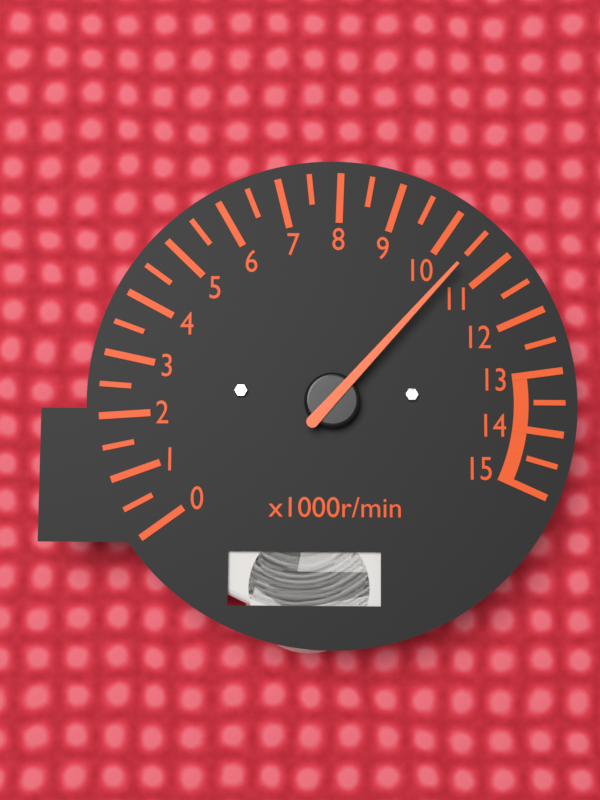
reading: 10.5 x1000r/min
